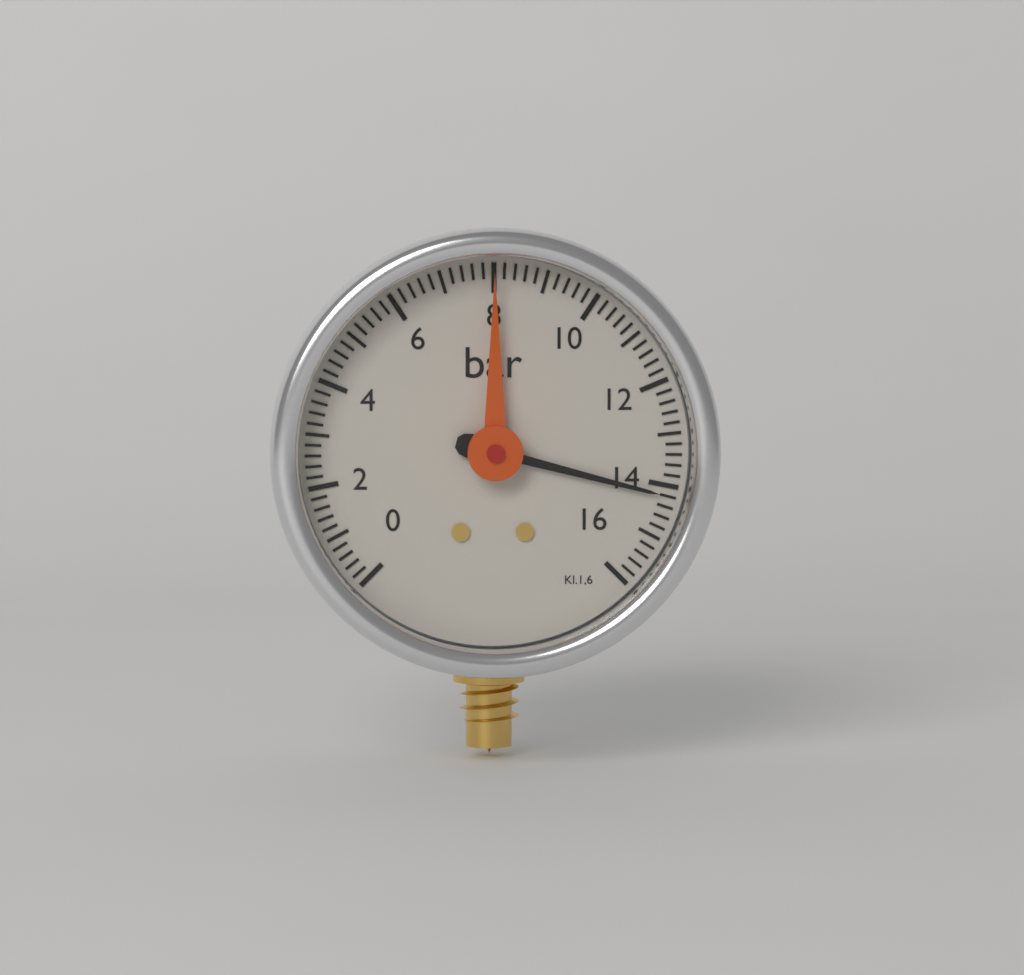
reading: 14.2 bar
